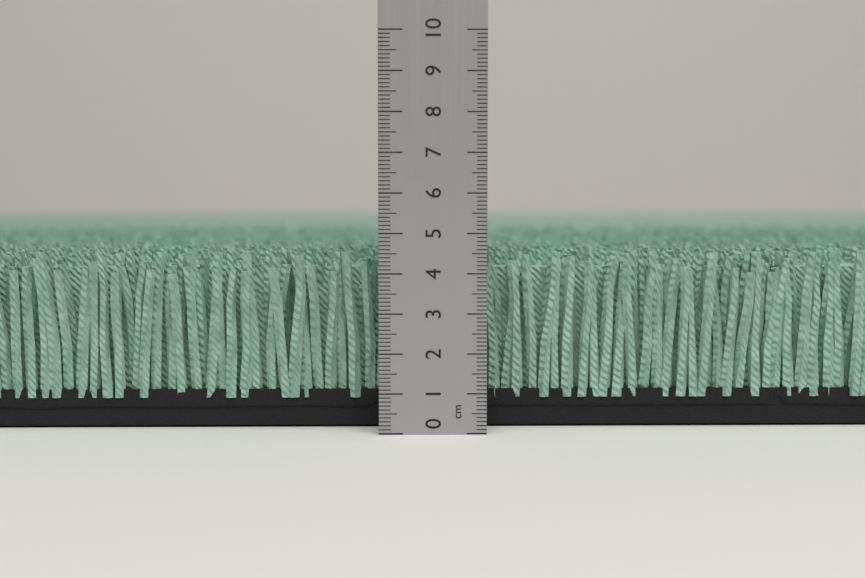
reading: 4.5 cm
